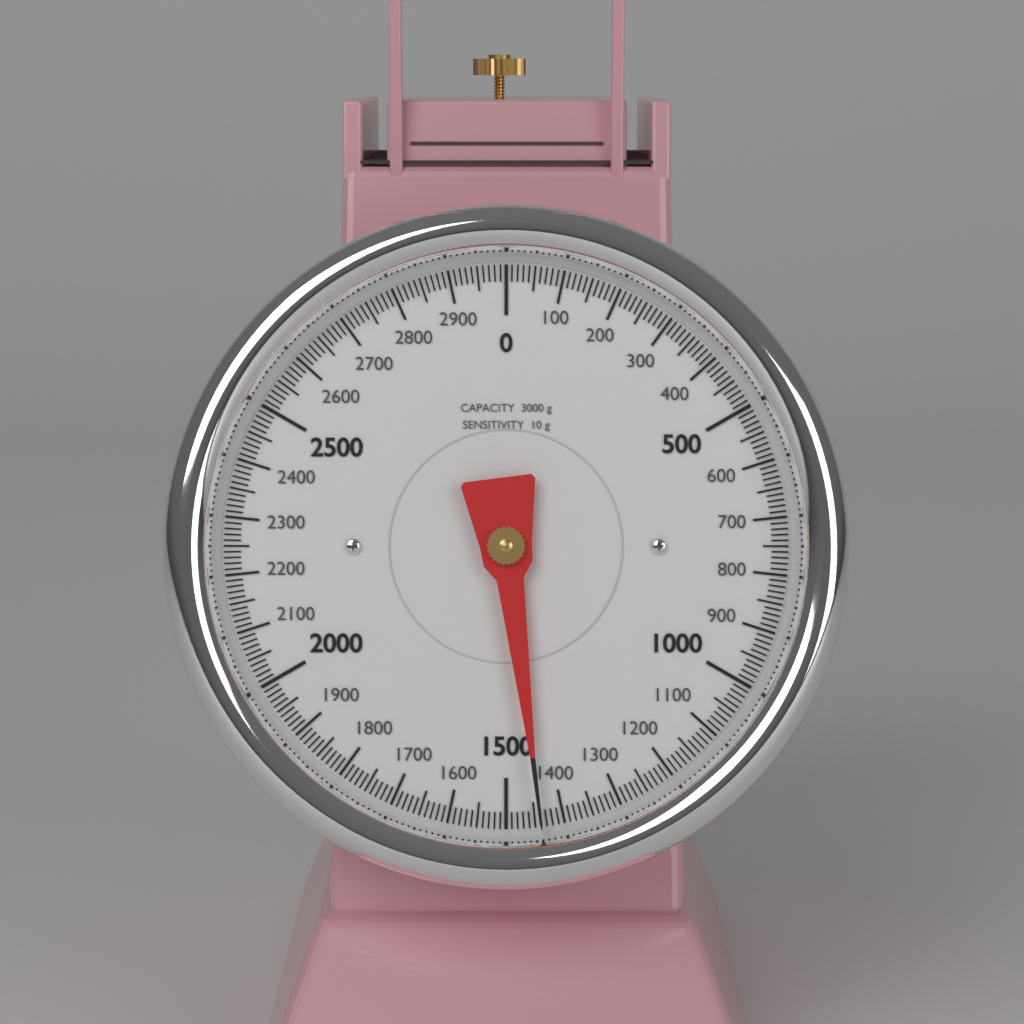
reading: 1440 g
